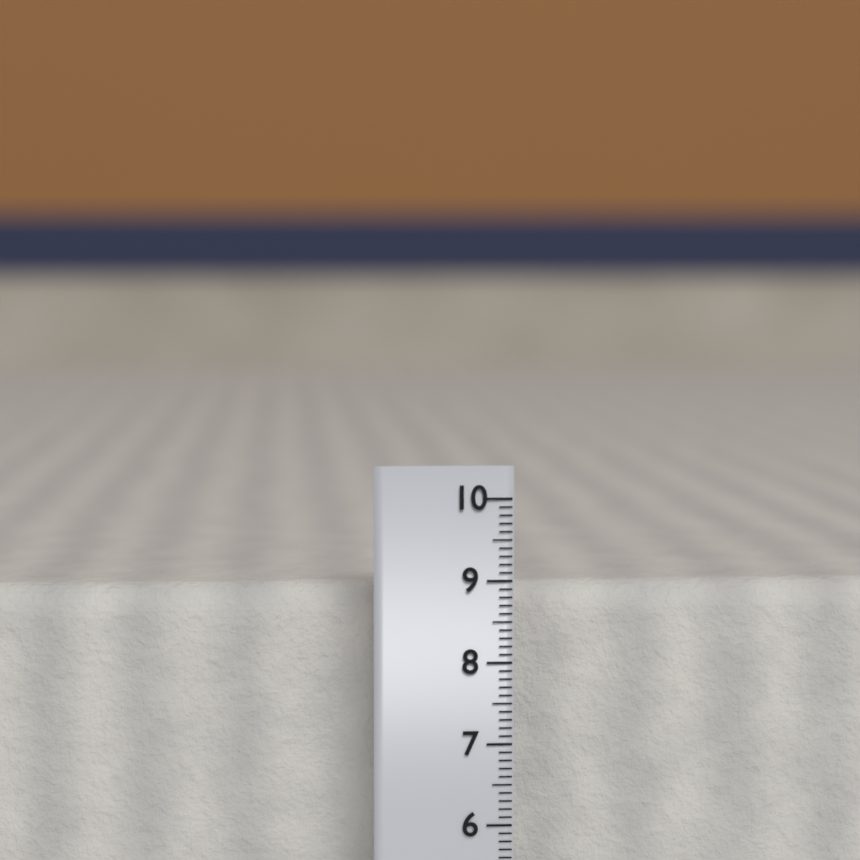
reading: 8.9 cm
